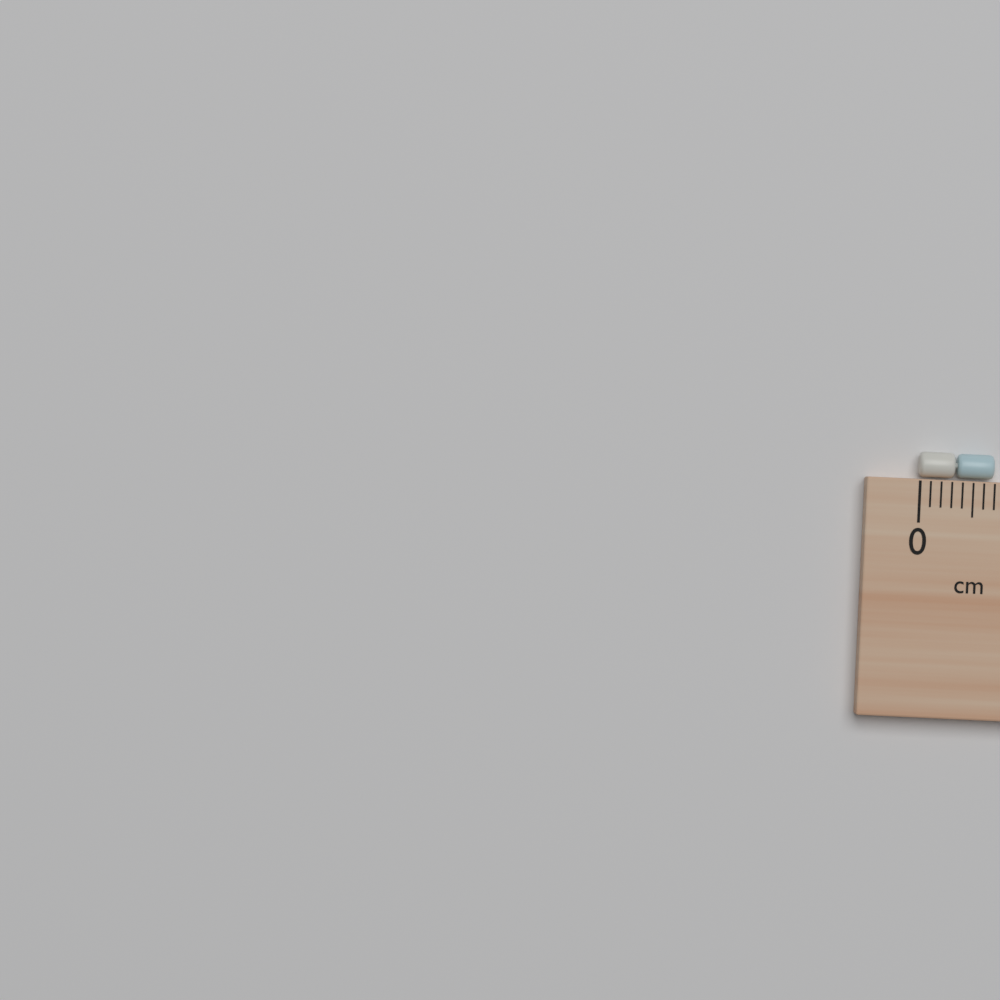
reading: 0.7 cm
